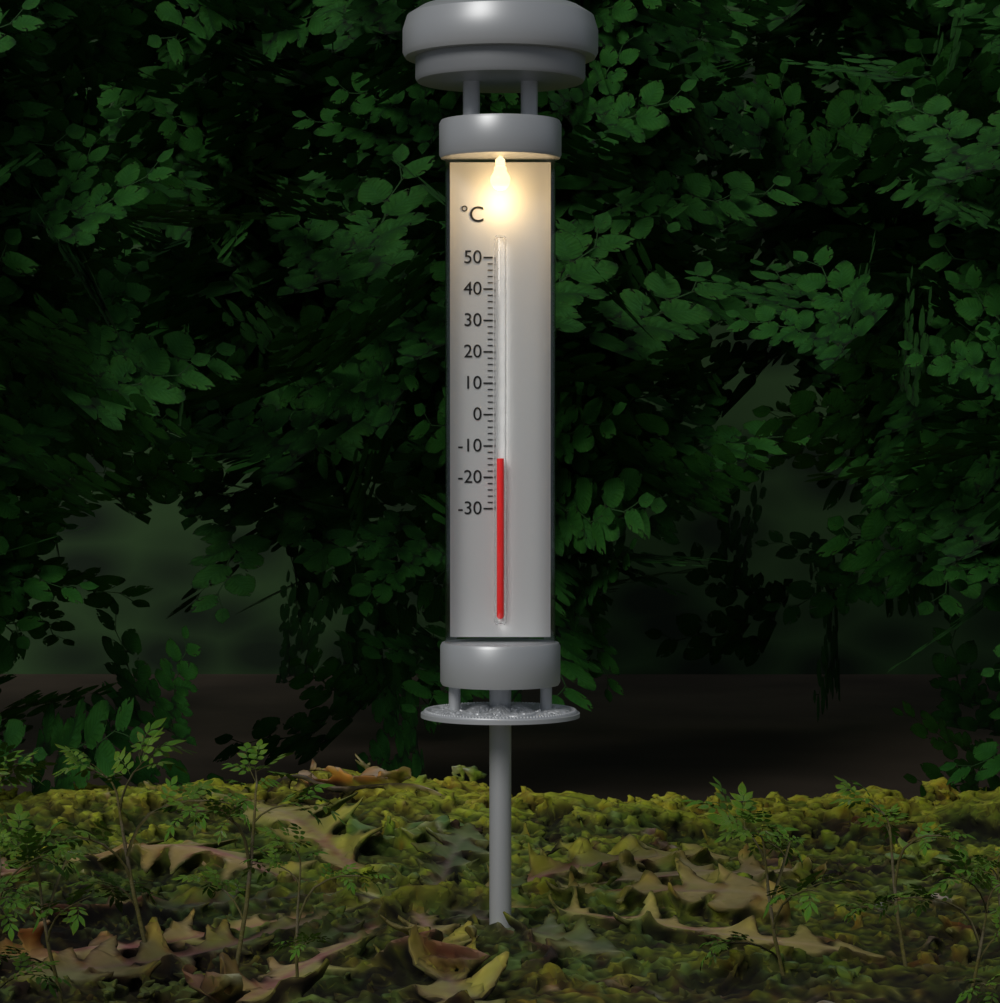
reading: -14 °C
